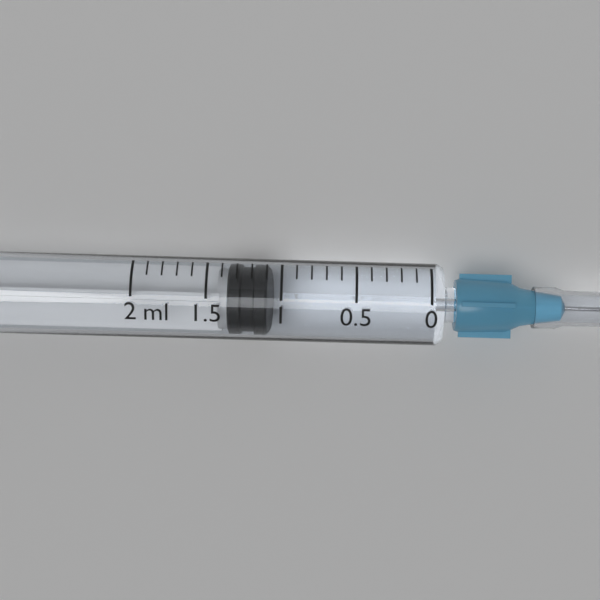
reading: 1.1 ml
